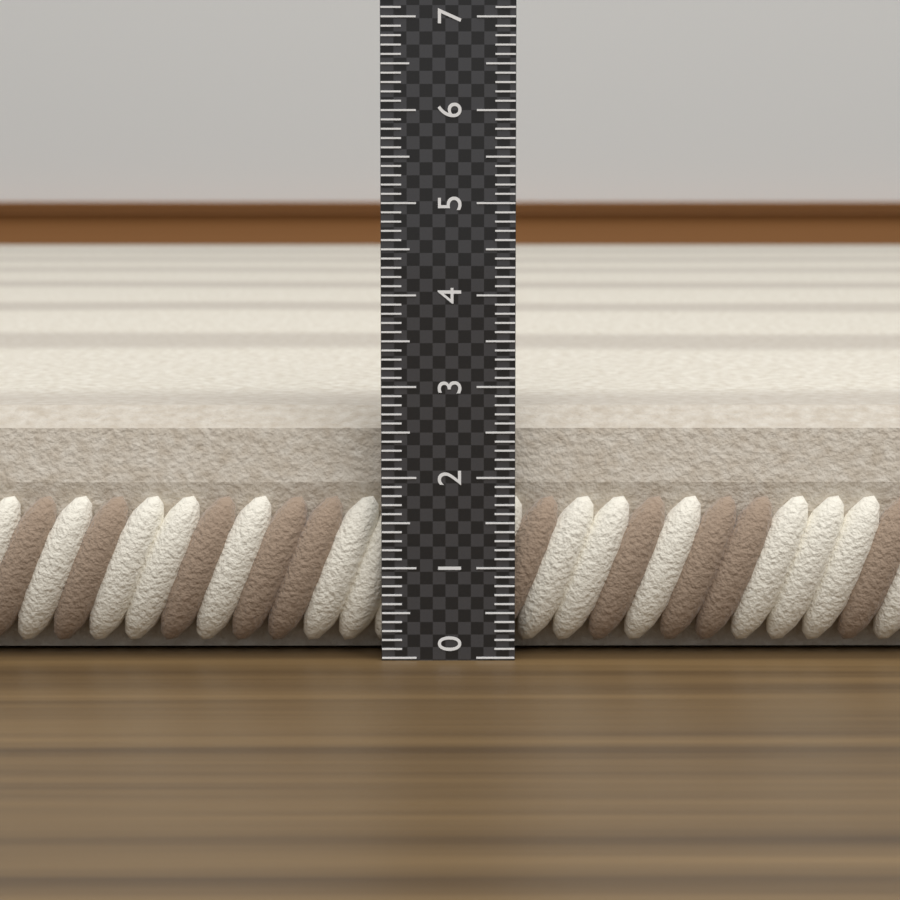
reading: 2.7 (no unit)
